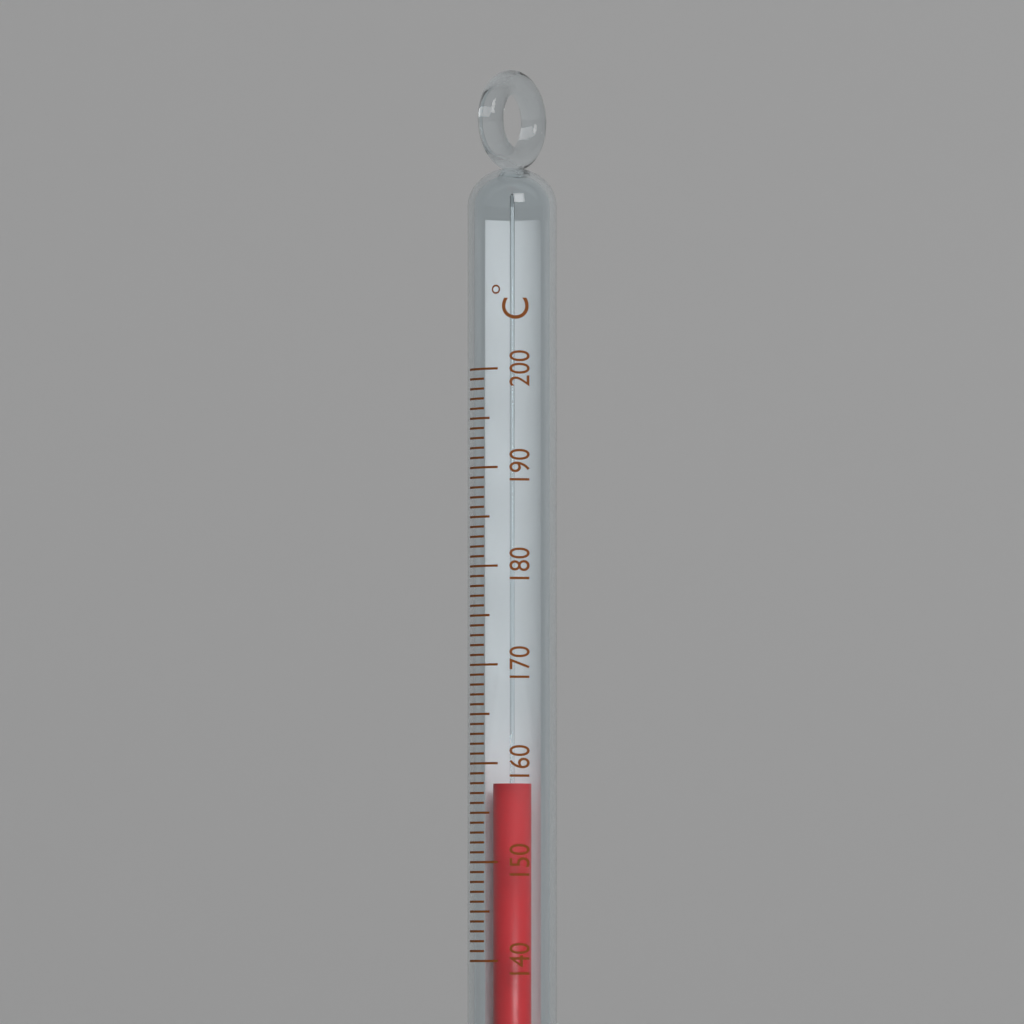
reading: 158 °C
